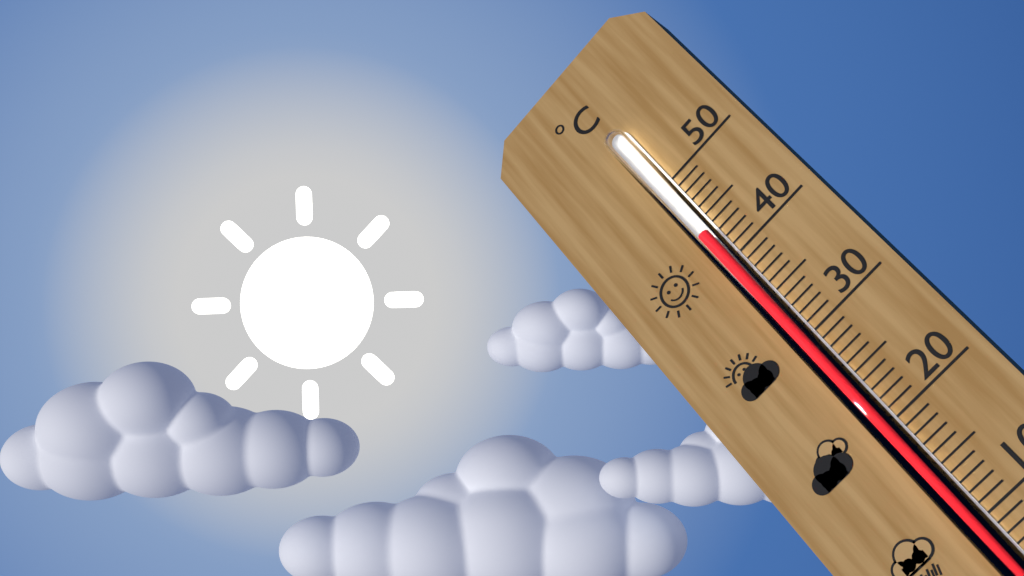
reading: 43 °C
